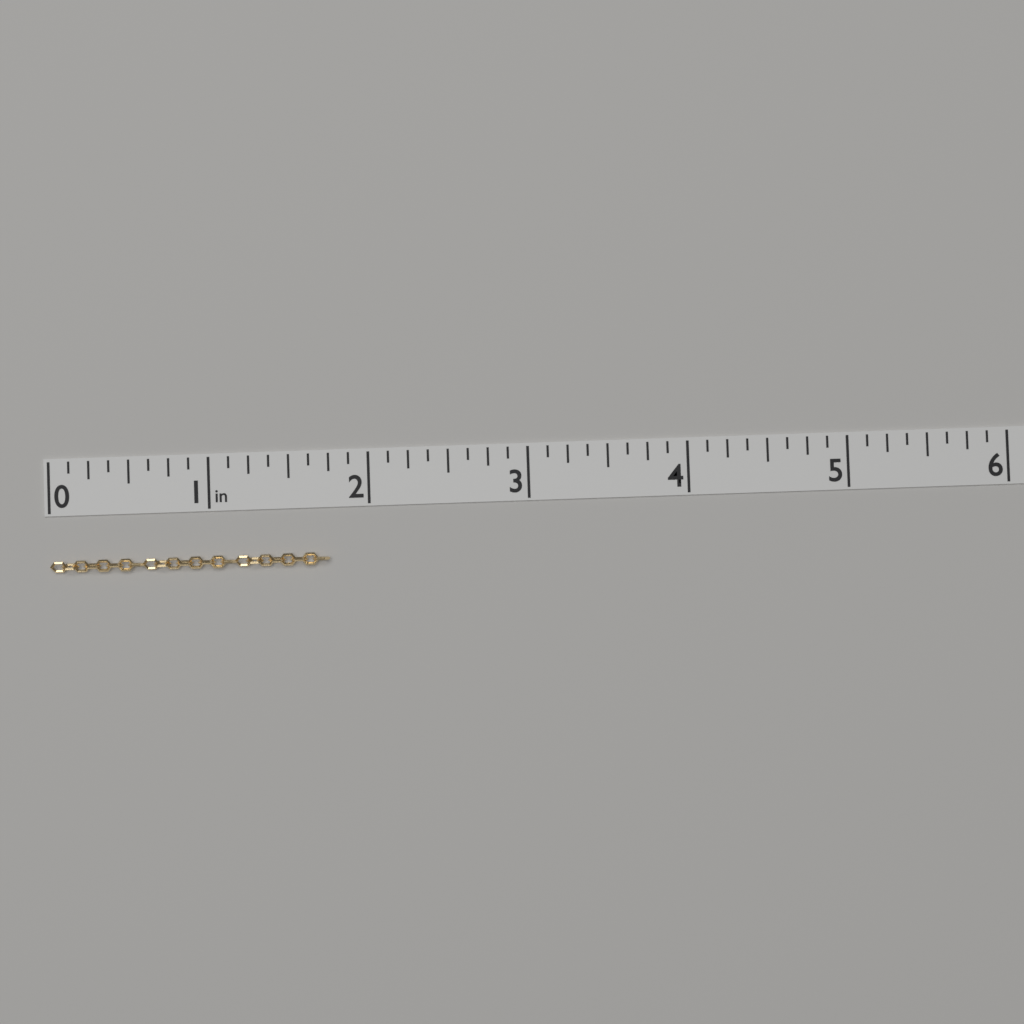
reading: 1.750 in
